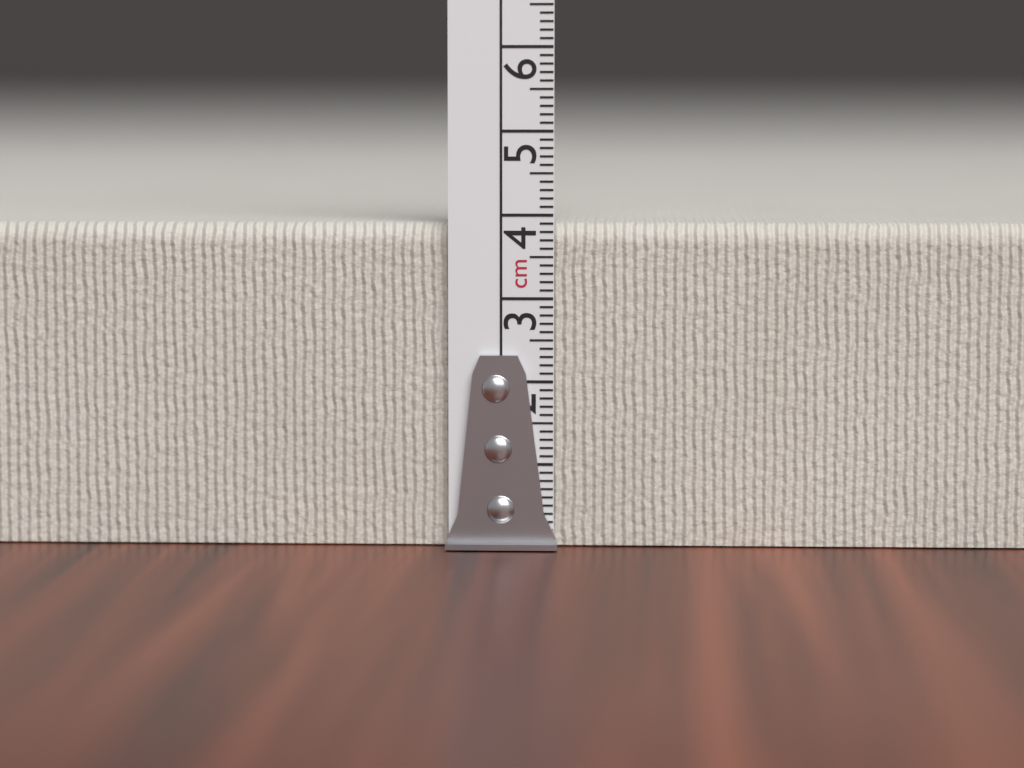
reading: 3.9 cm
